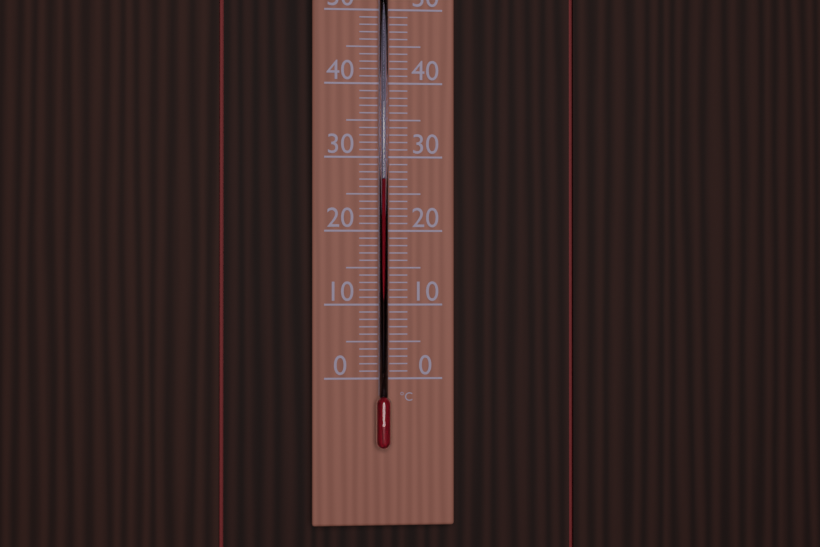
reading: 27 °C
